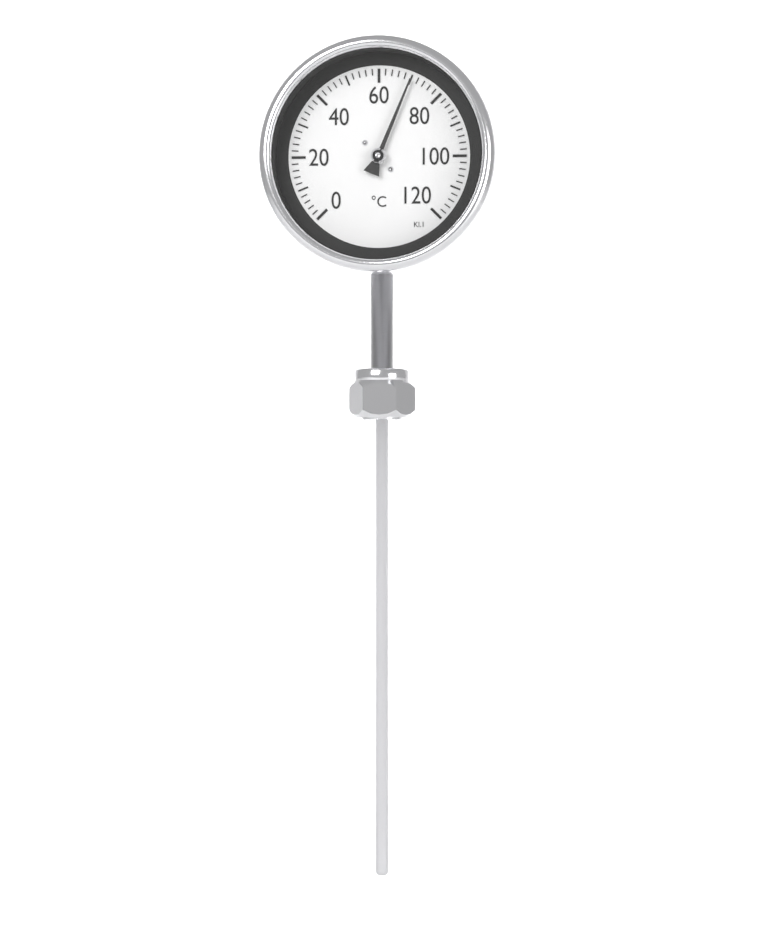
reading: 70 °C
